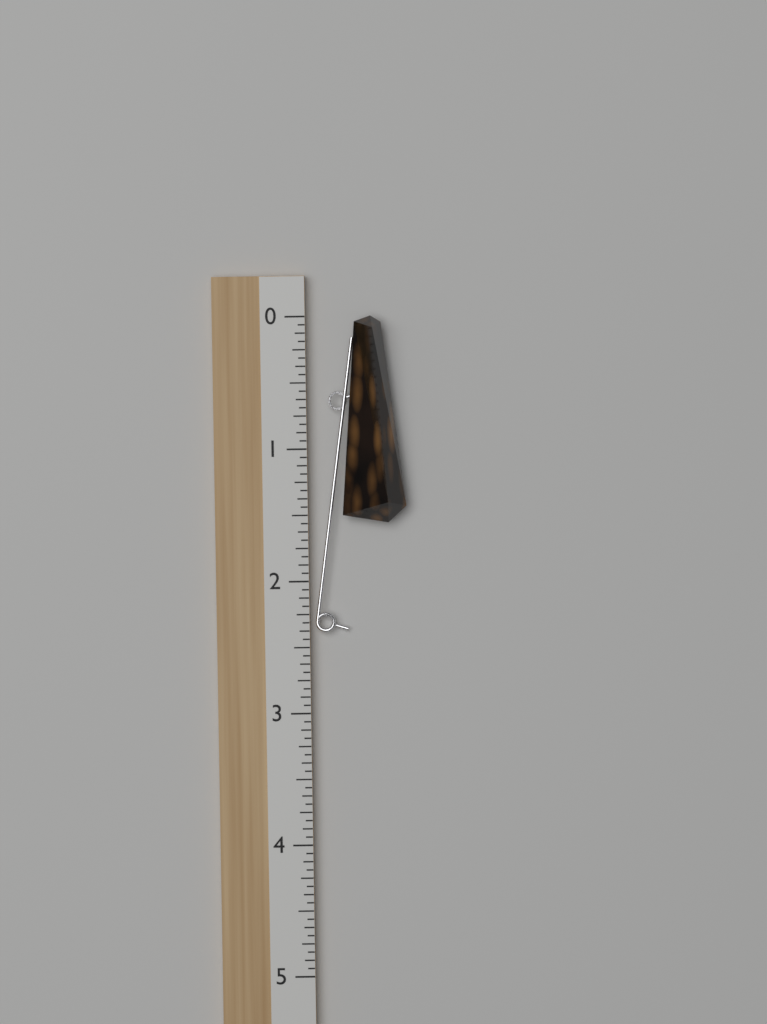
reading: 1.5625 (no unit)
